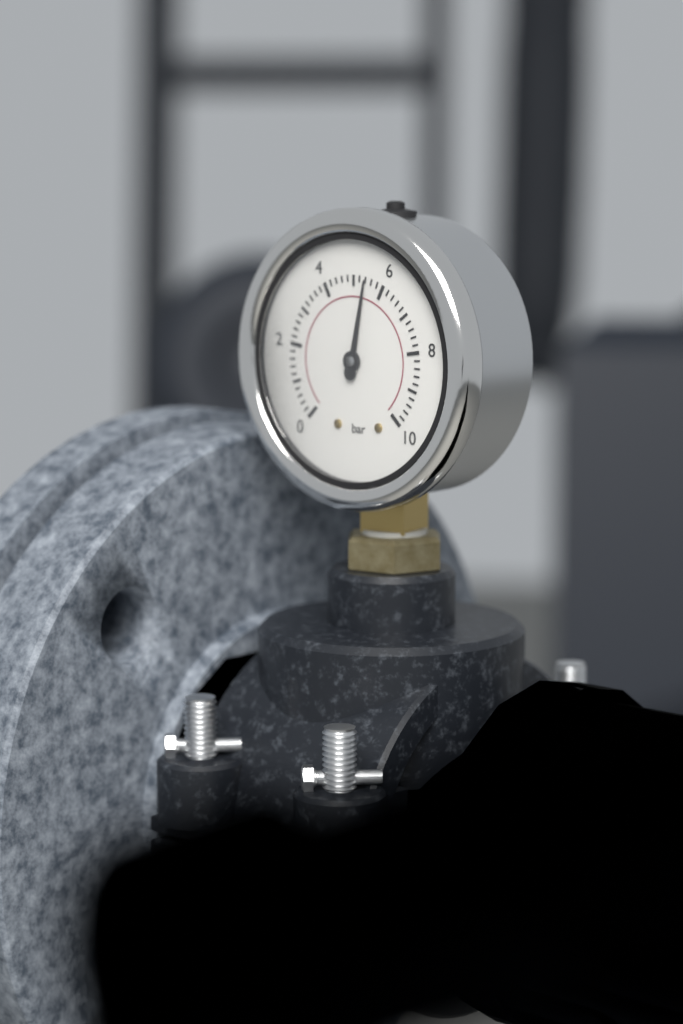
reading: 5.4 bar
